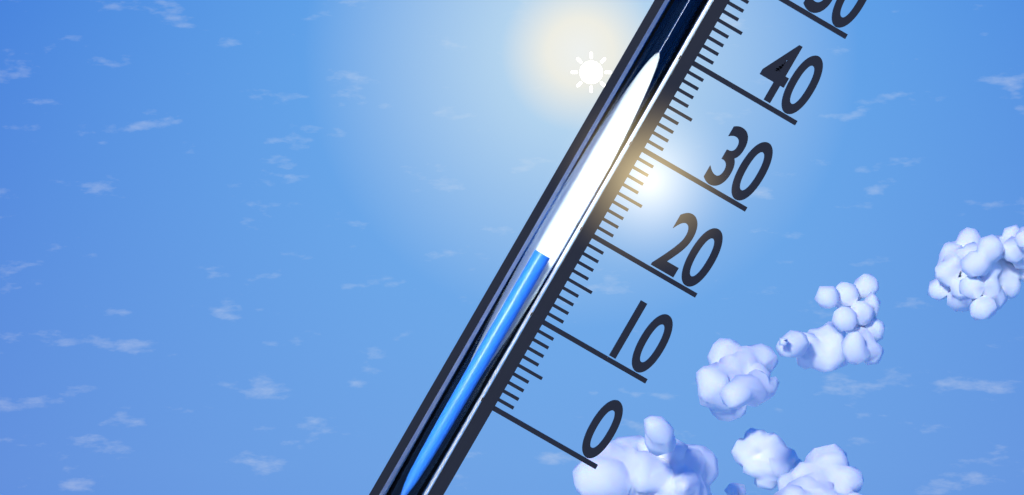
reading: 16 (no unit)
